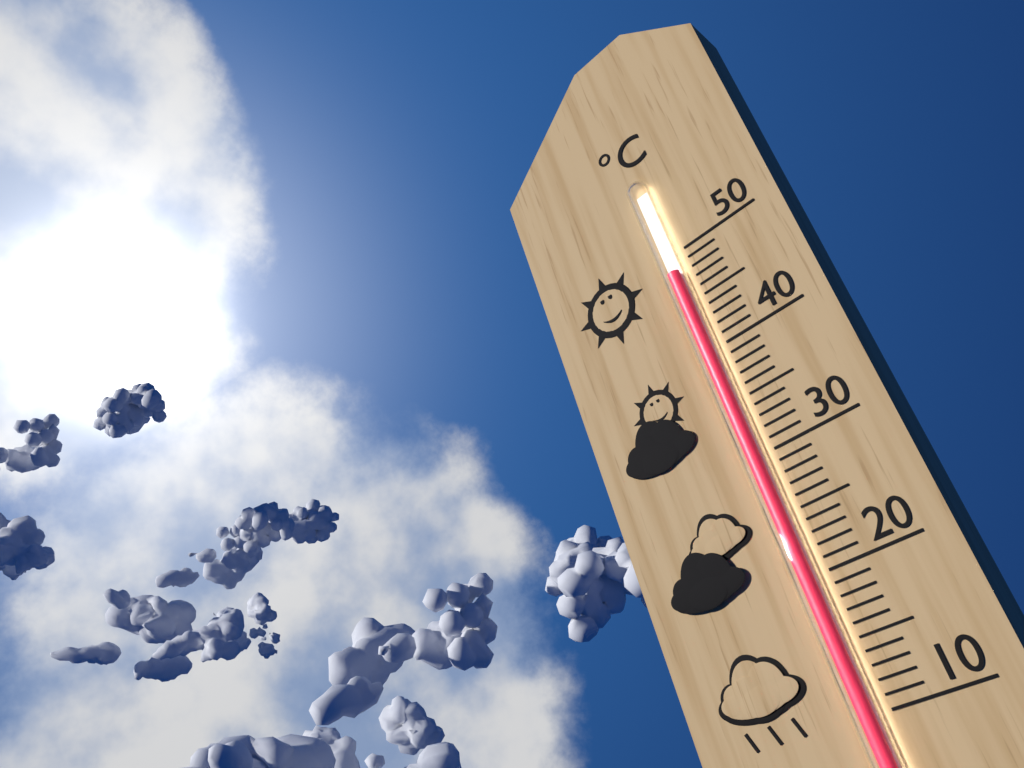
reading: 48 °C
